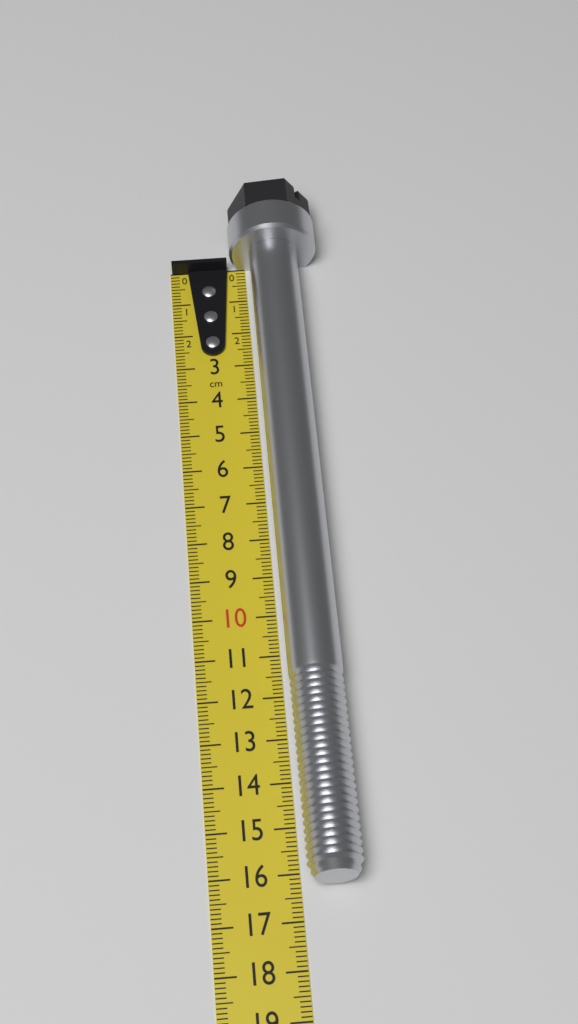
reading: 16.3 cm
